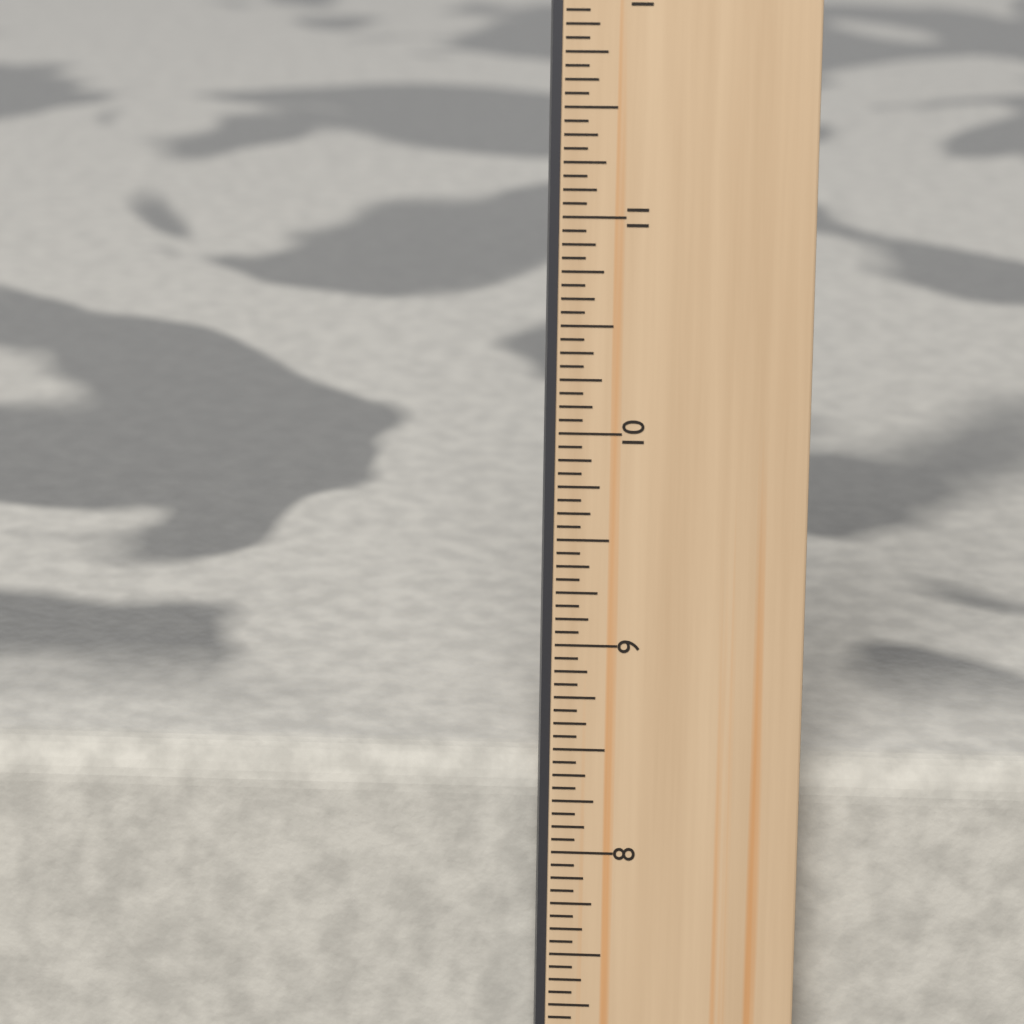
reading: 8.3750 in
